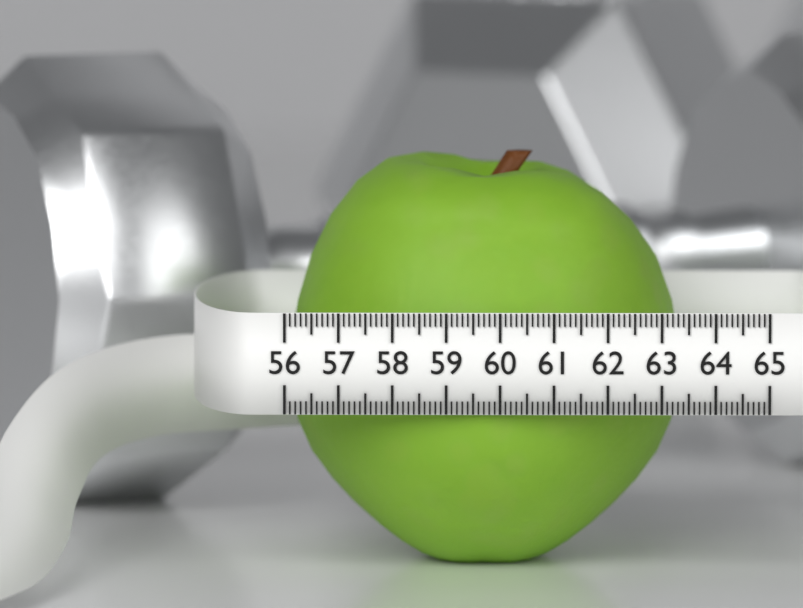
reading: 63.4 (no unit)
